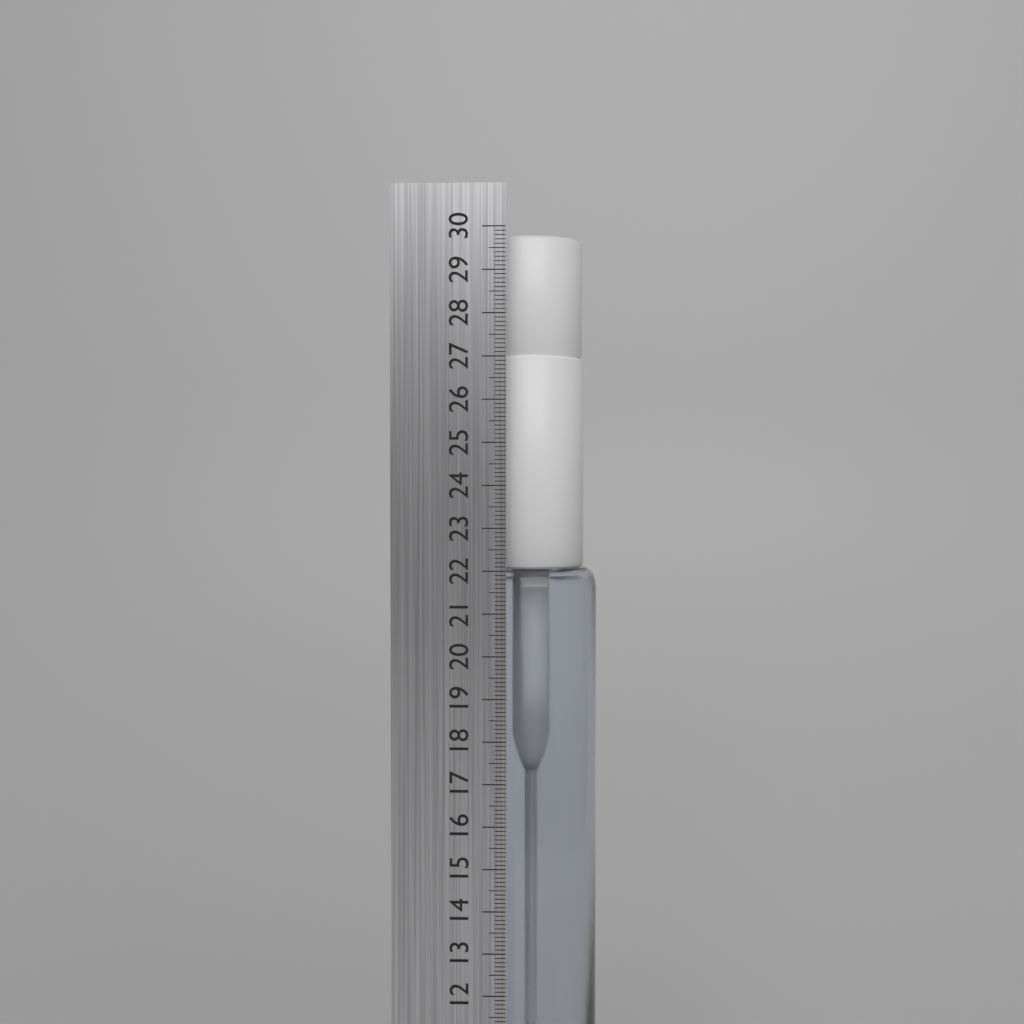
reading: 29.9 cm
